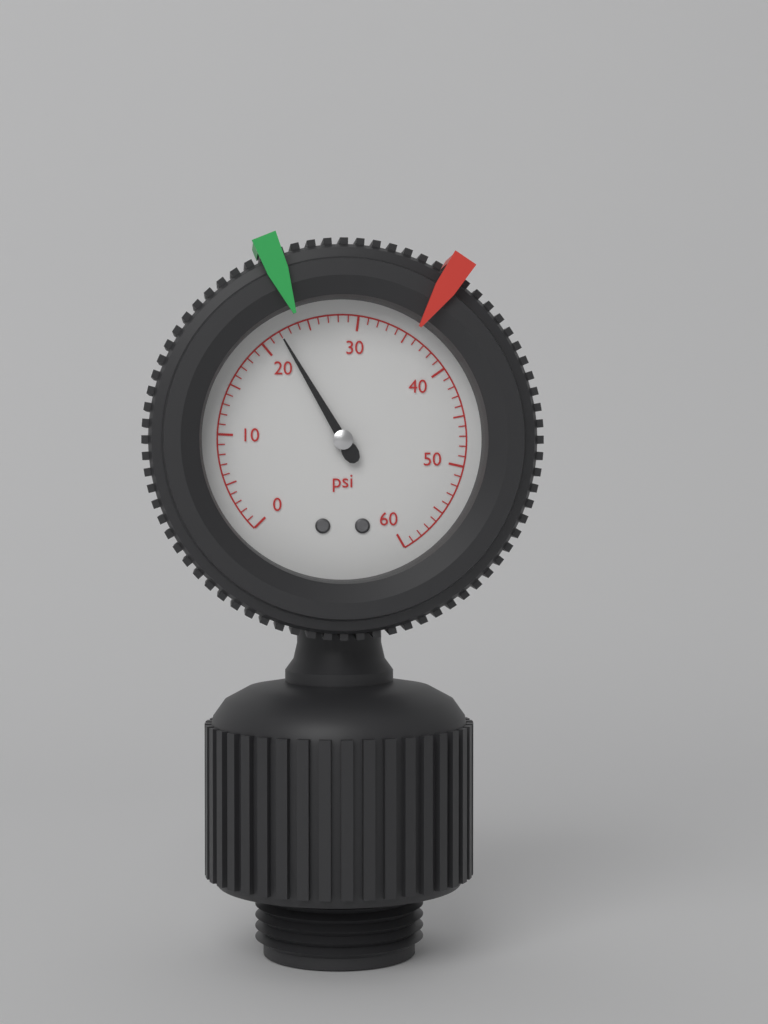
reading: 22 psi
